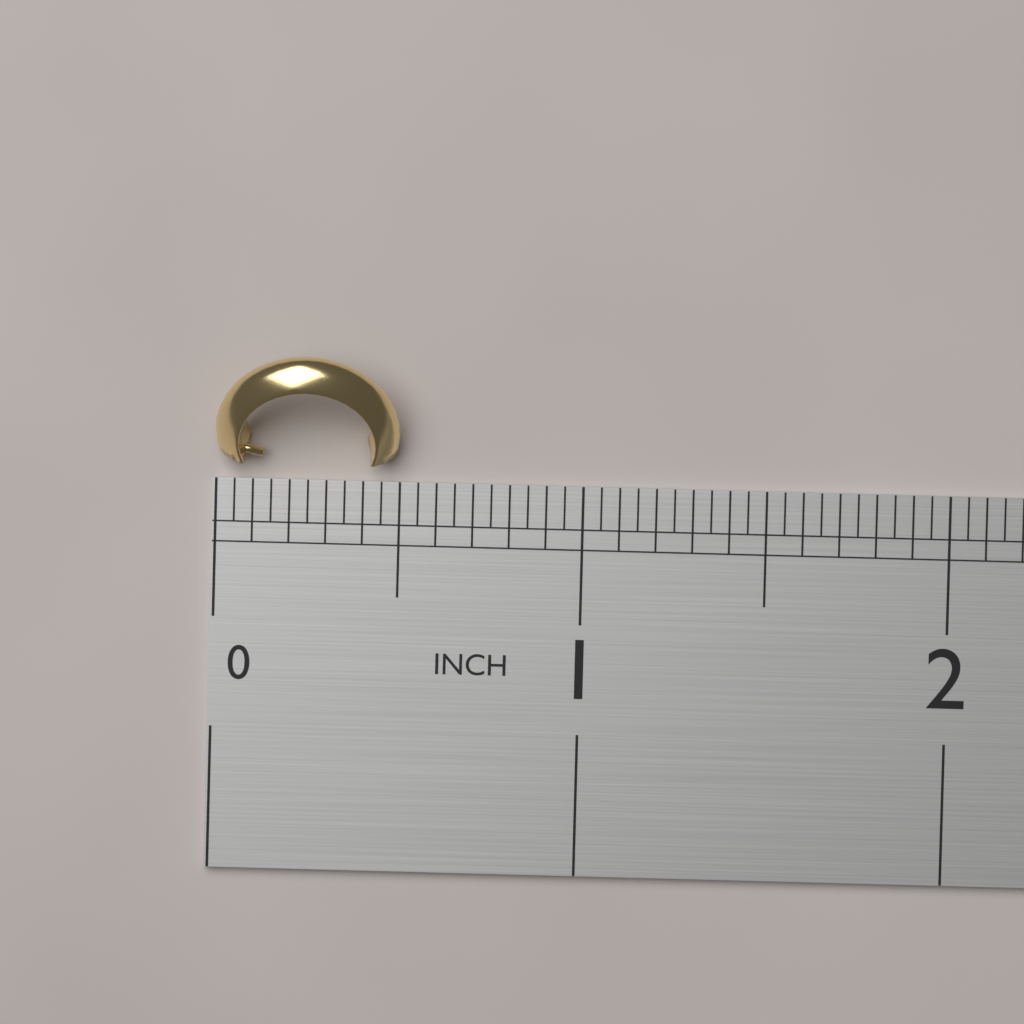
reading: 0.50 in
